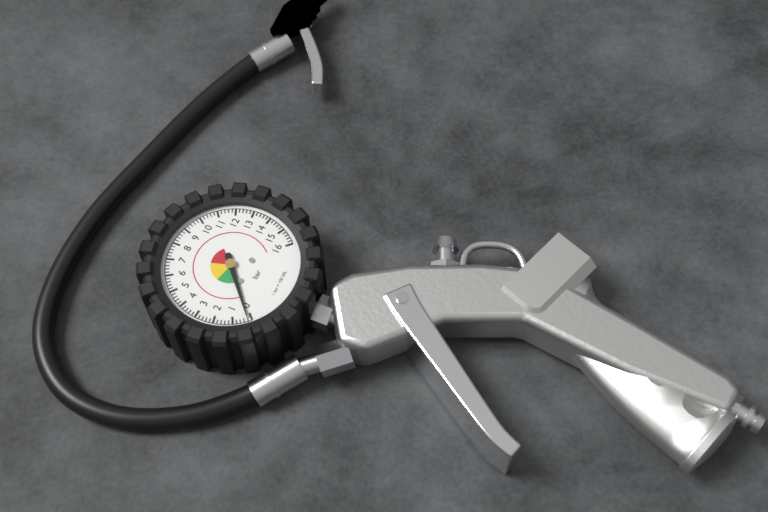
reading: 0.2 bar
